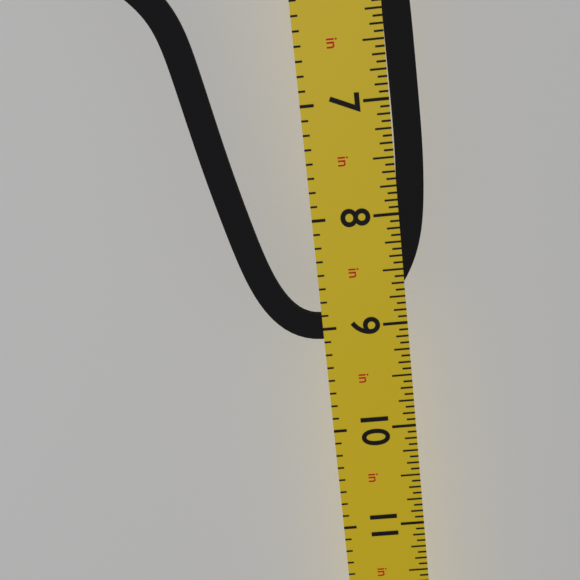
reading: 9.1250 in
